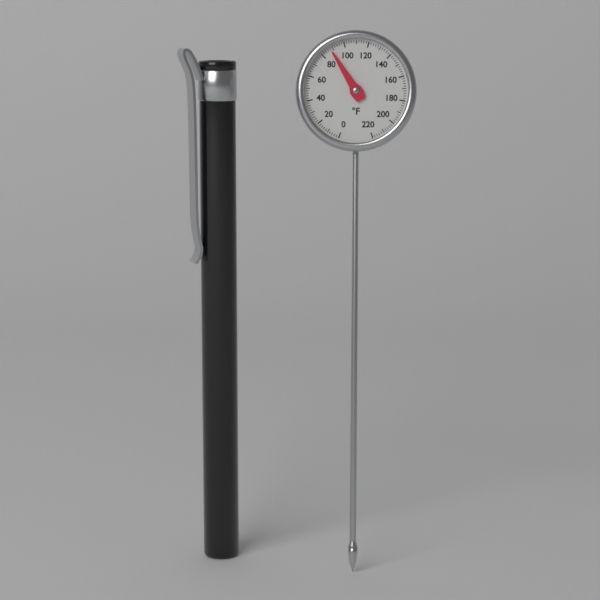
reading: 88 °F
